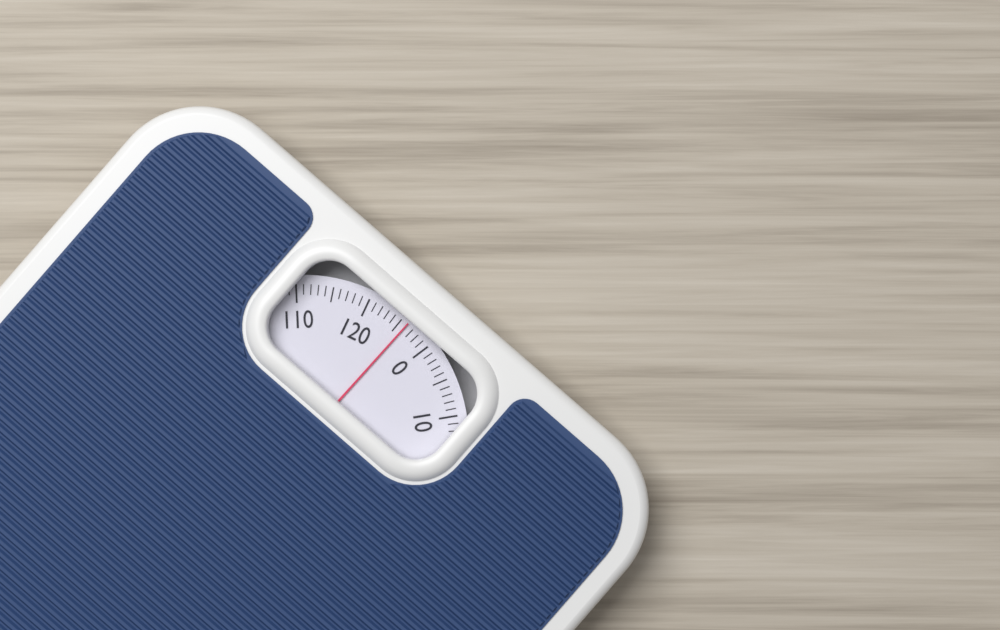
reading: 126 (no unit)
